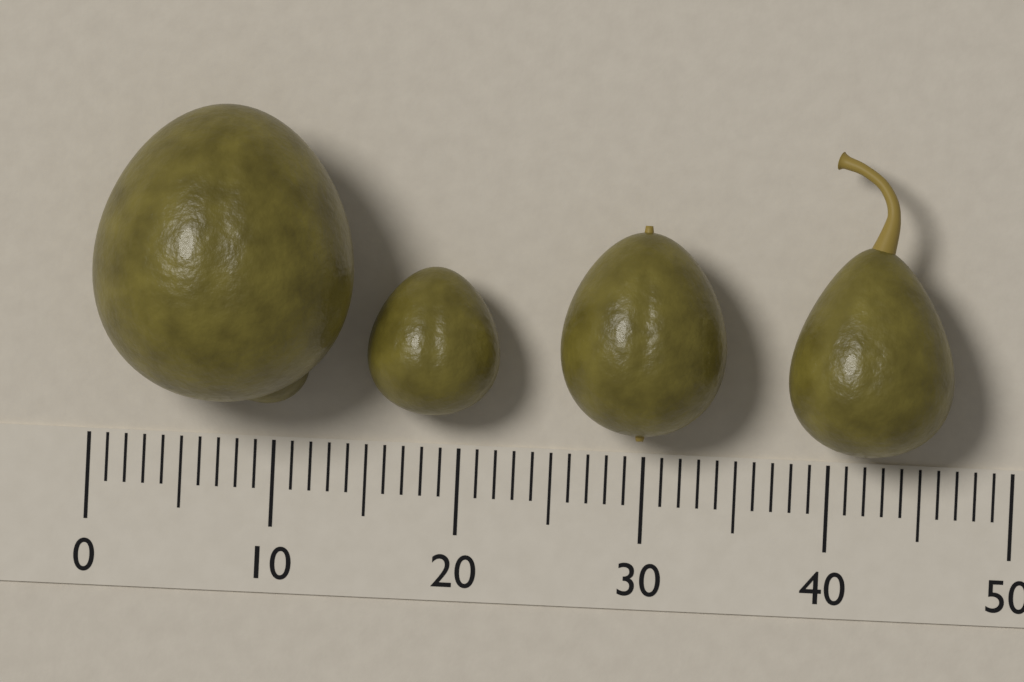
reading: 14 (no unit)
